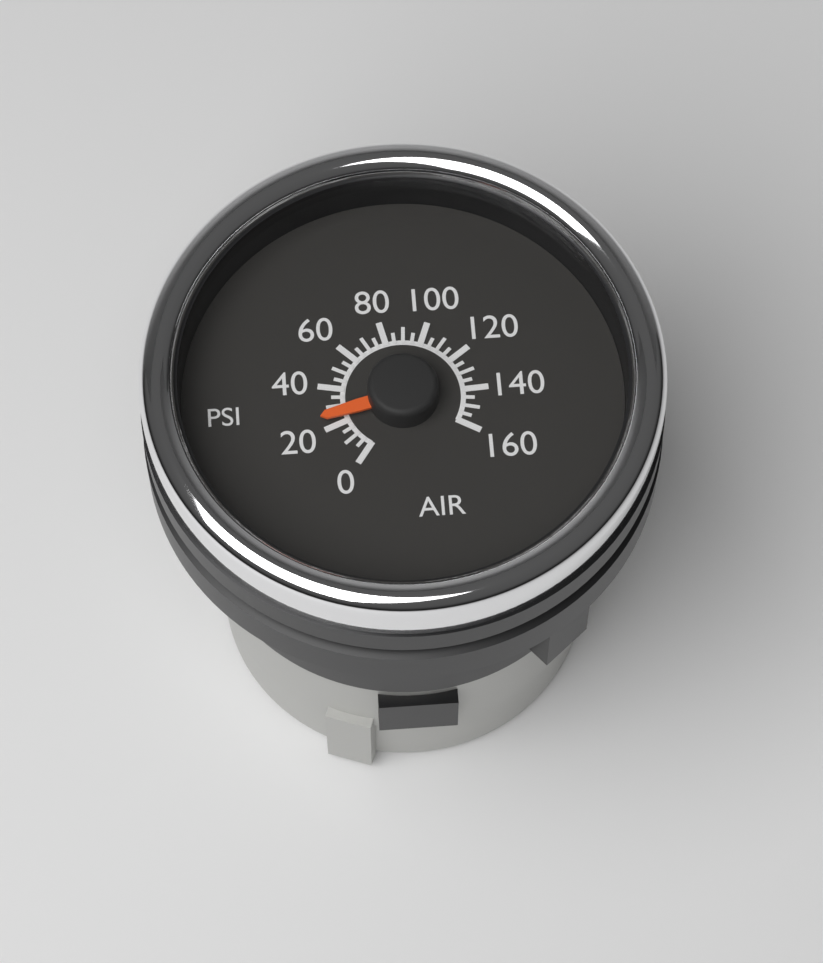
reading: 25 psi
